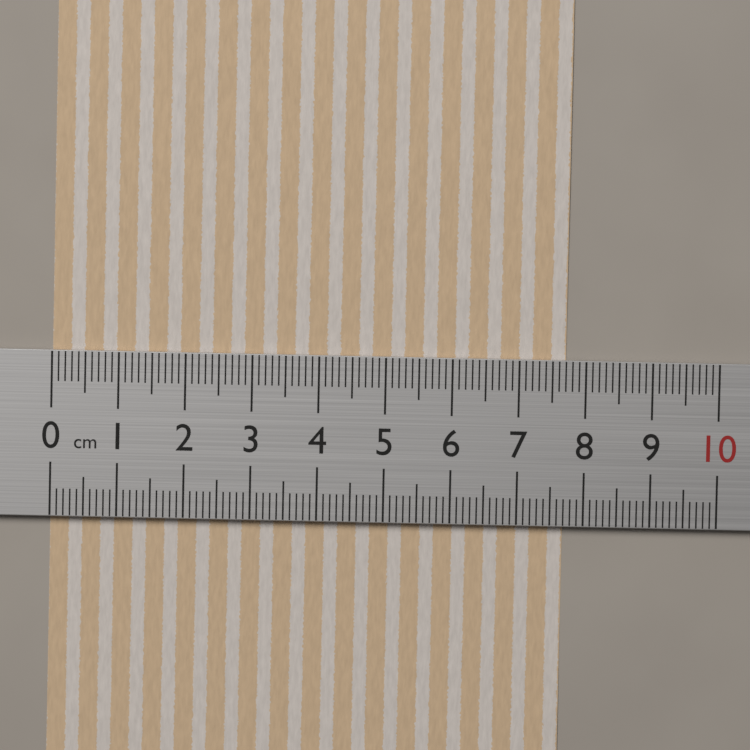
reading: 7.7 cm
